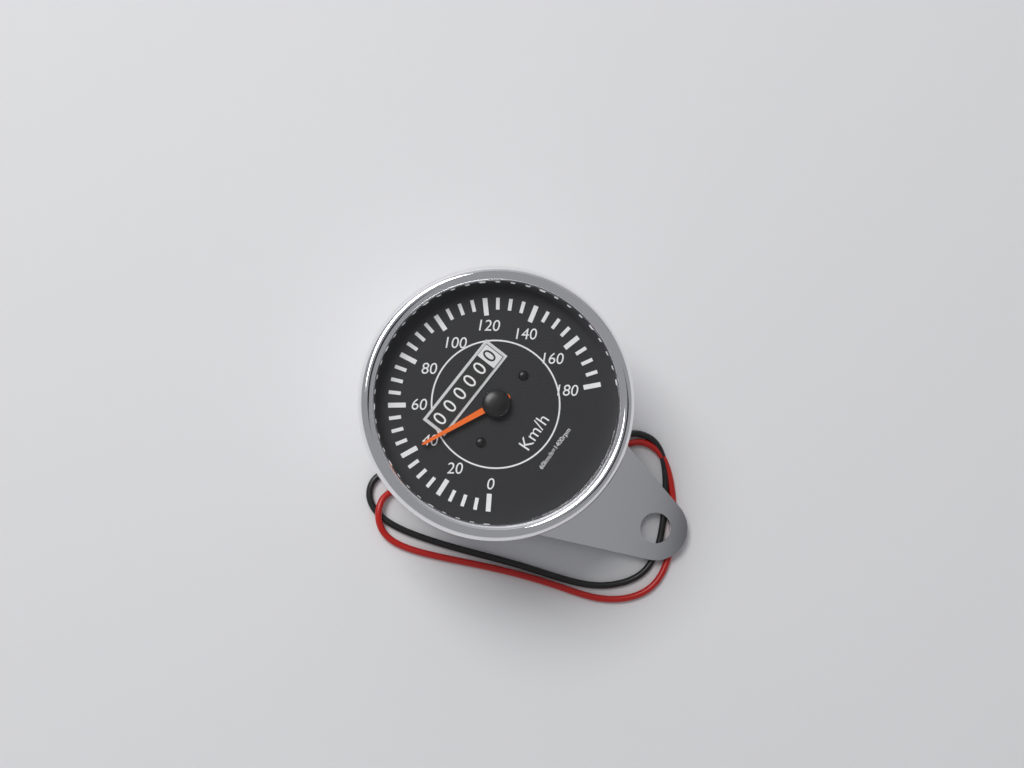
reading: 40 km/h
